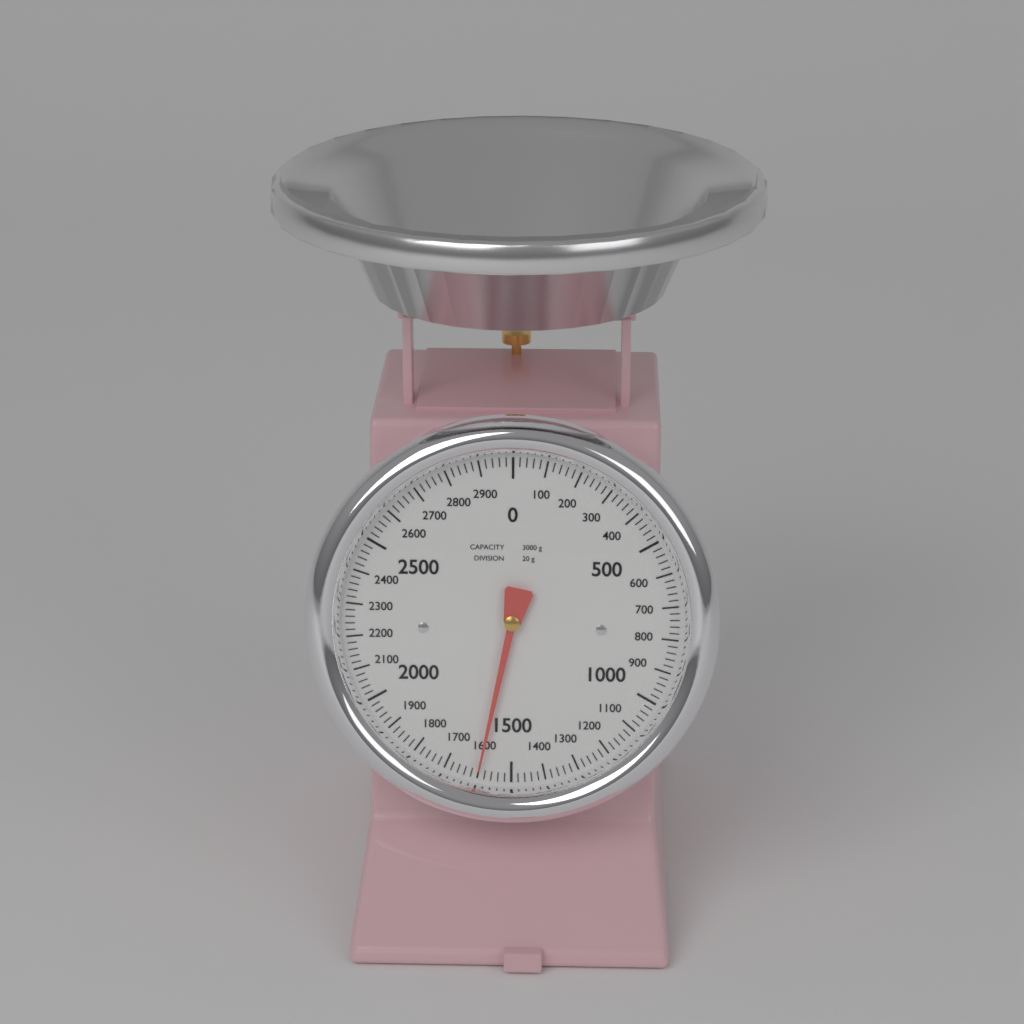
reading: 1600 g
